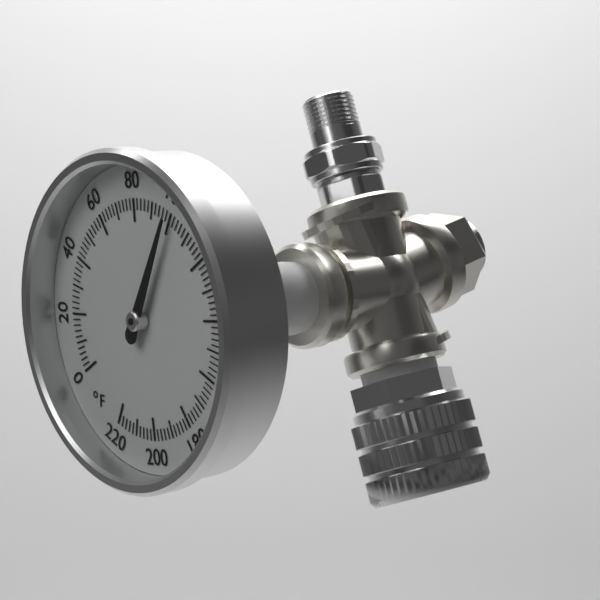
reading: 100 °F
